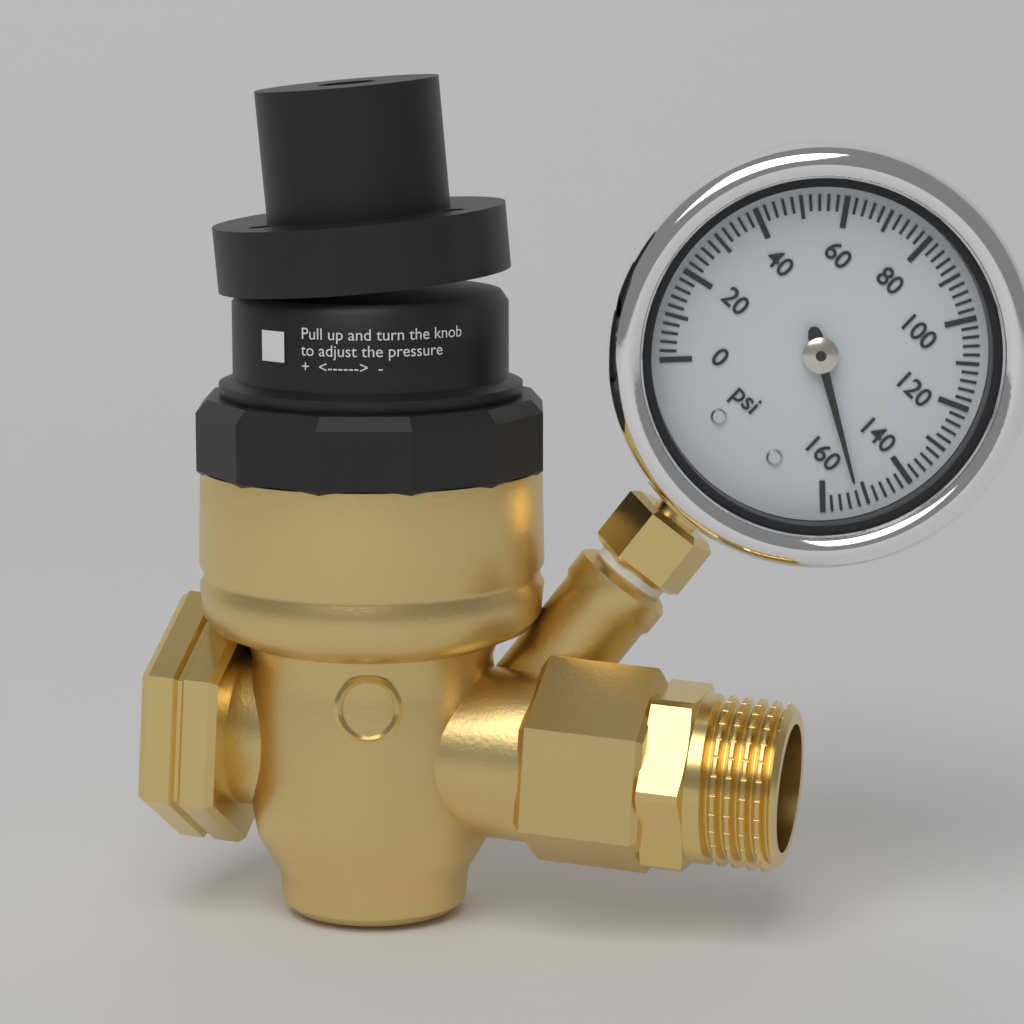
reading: 152 psi
